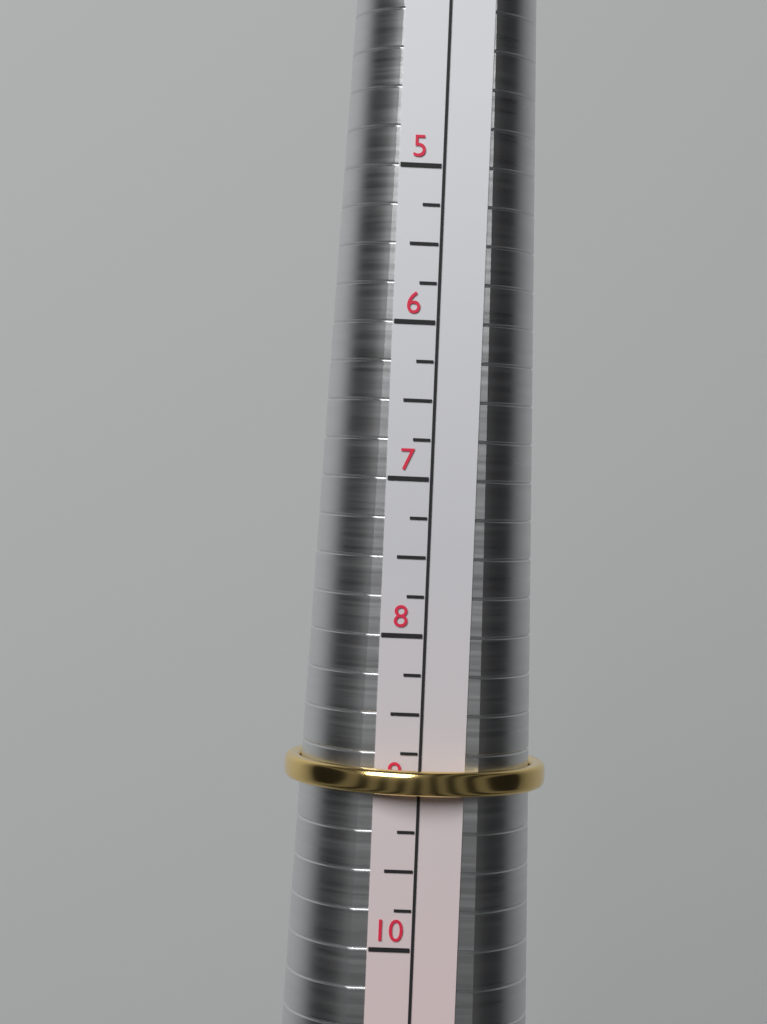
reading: 9.00 (no unit)
